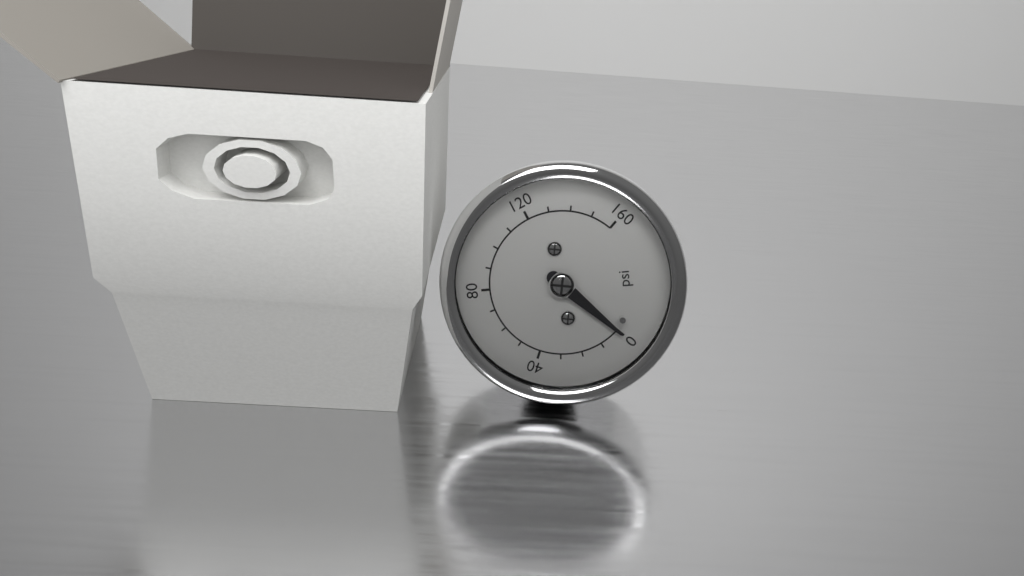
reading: 0 psi
